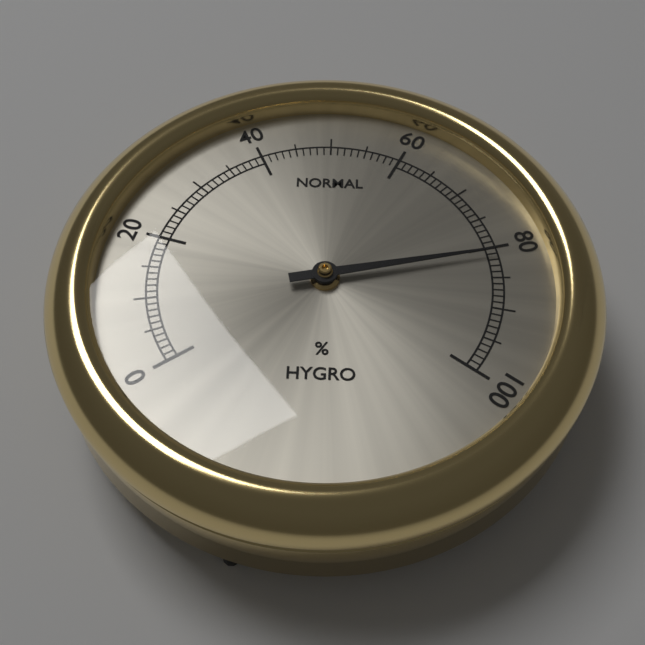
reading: 81 %
